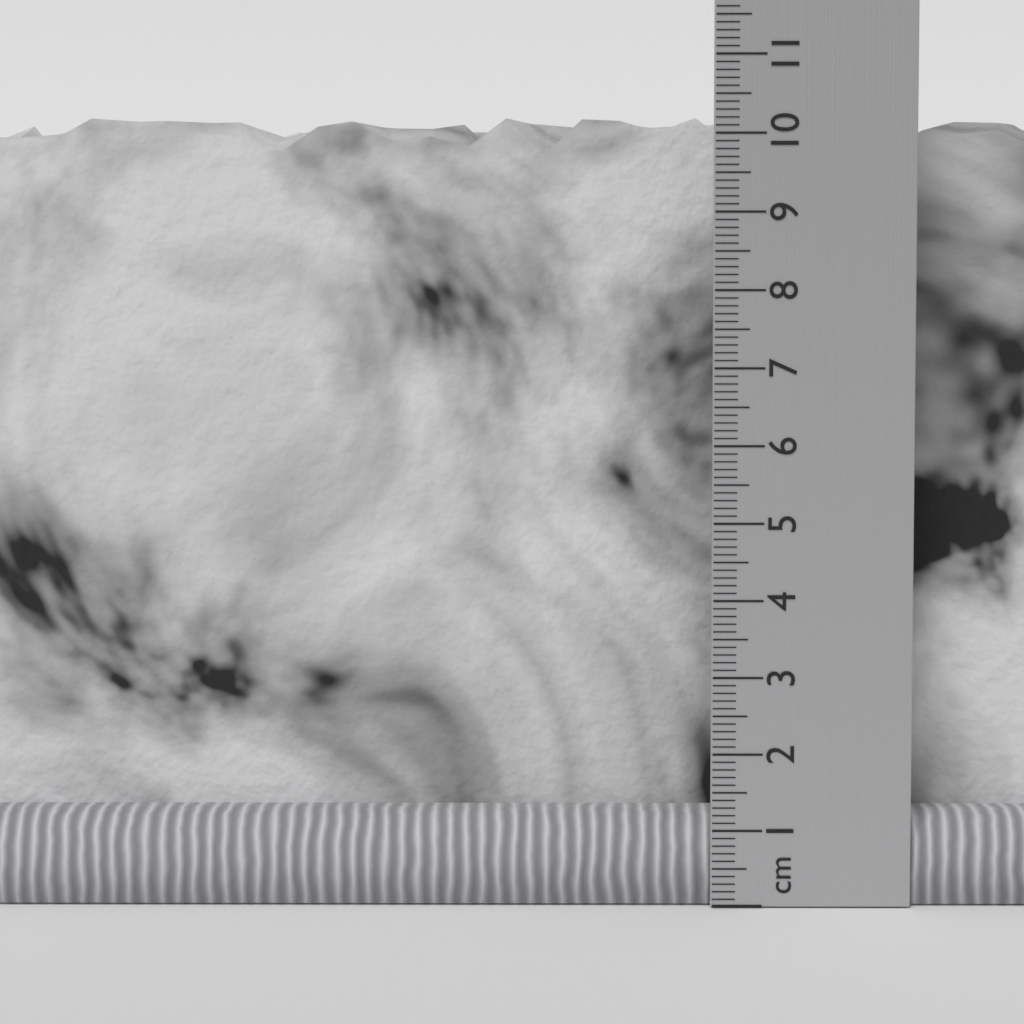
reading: 10.3 cm
